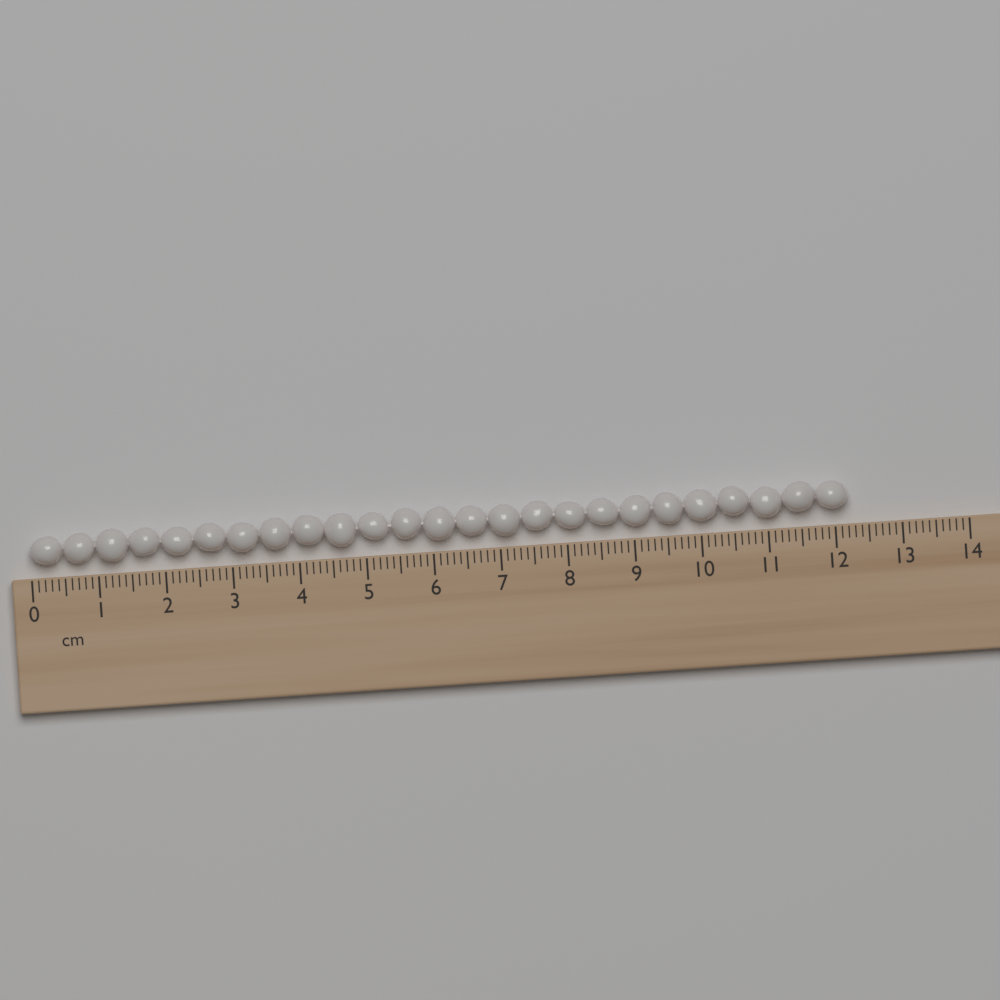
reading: 12.2 cm
